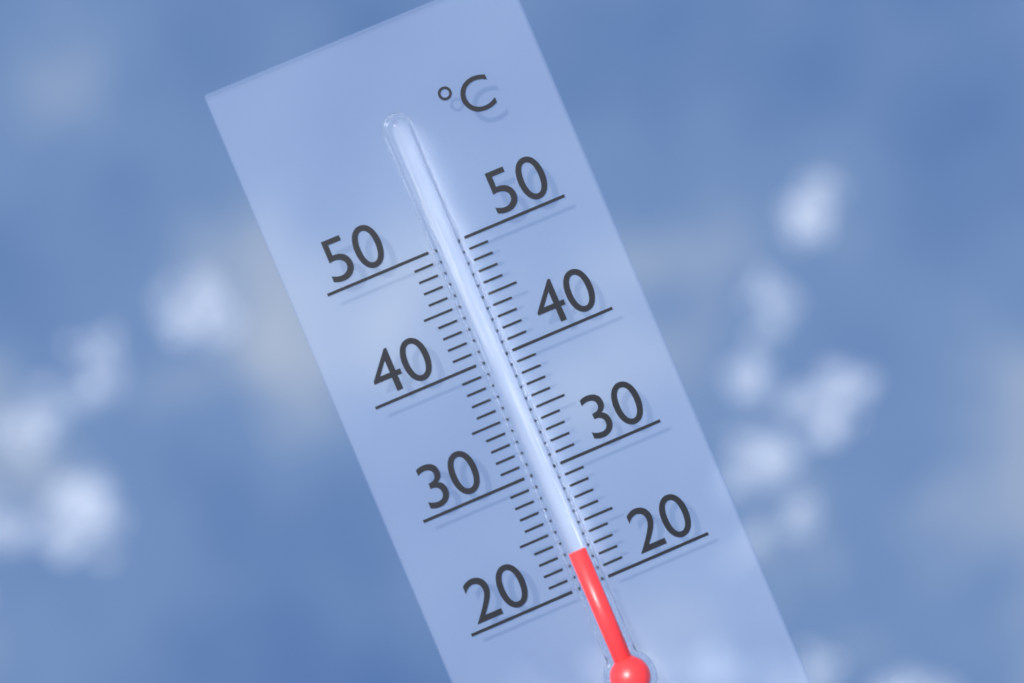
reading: 23 °C
